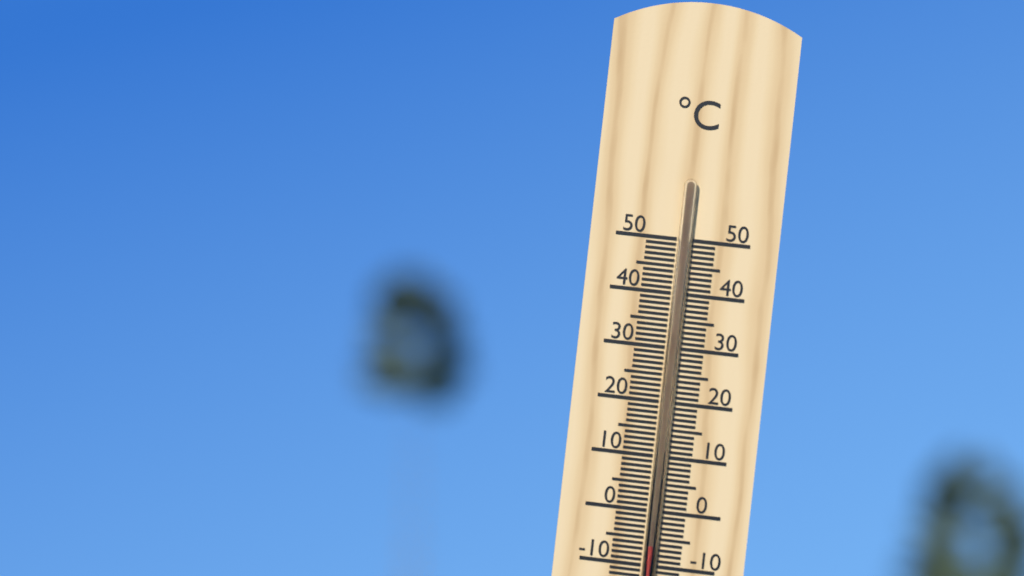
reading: -6 °C
